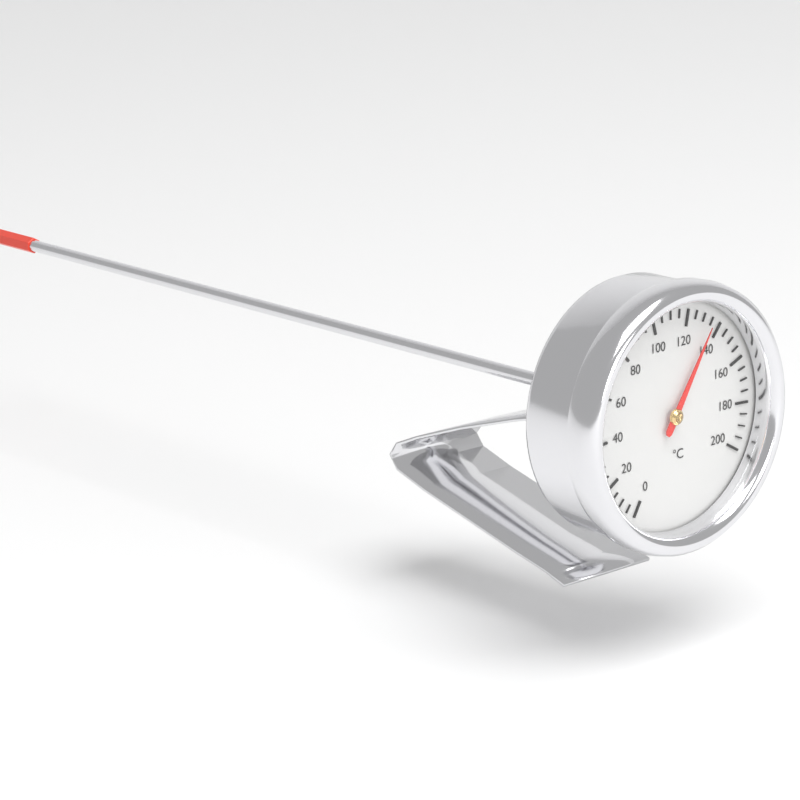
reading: 135 °C
